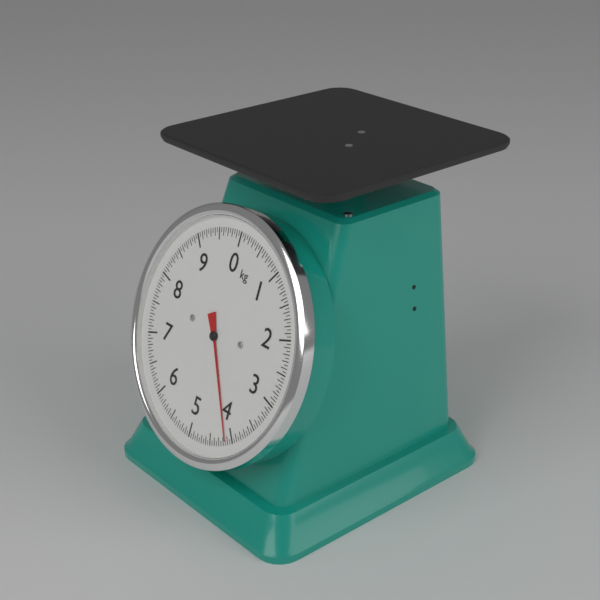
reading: 4.15 kg
